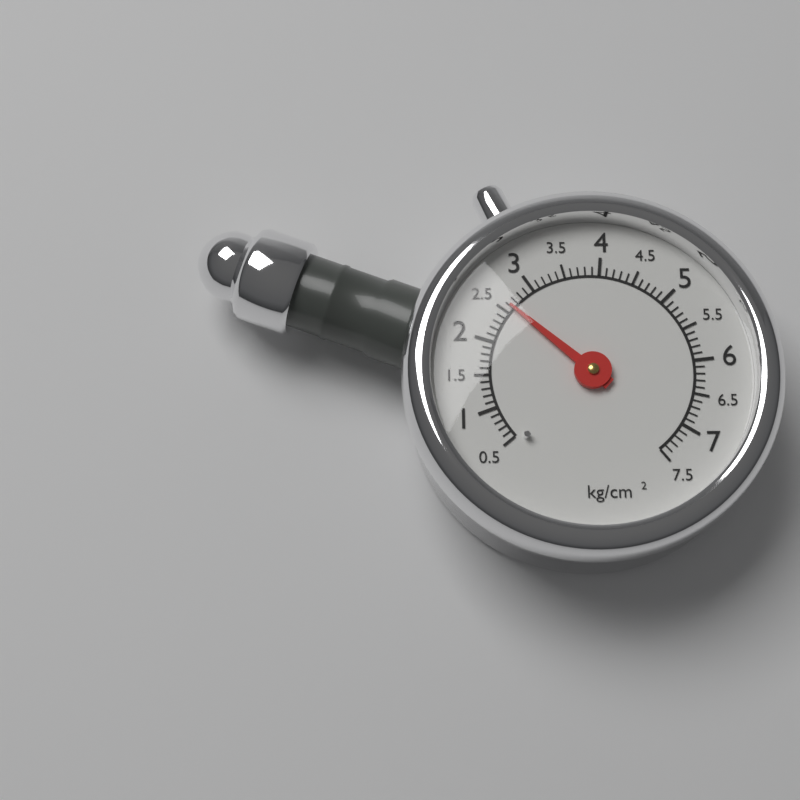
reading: 2.6 kg/cm²
